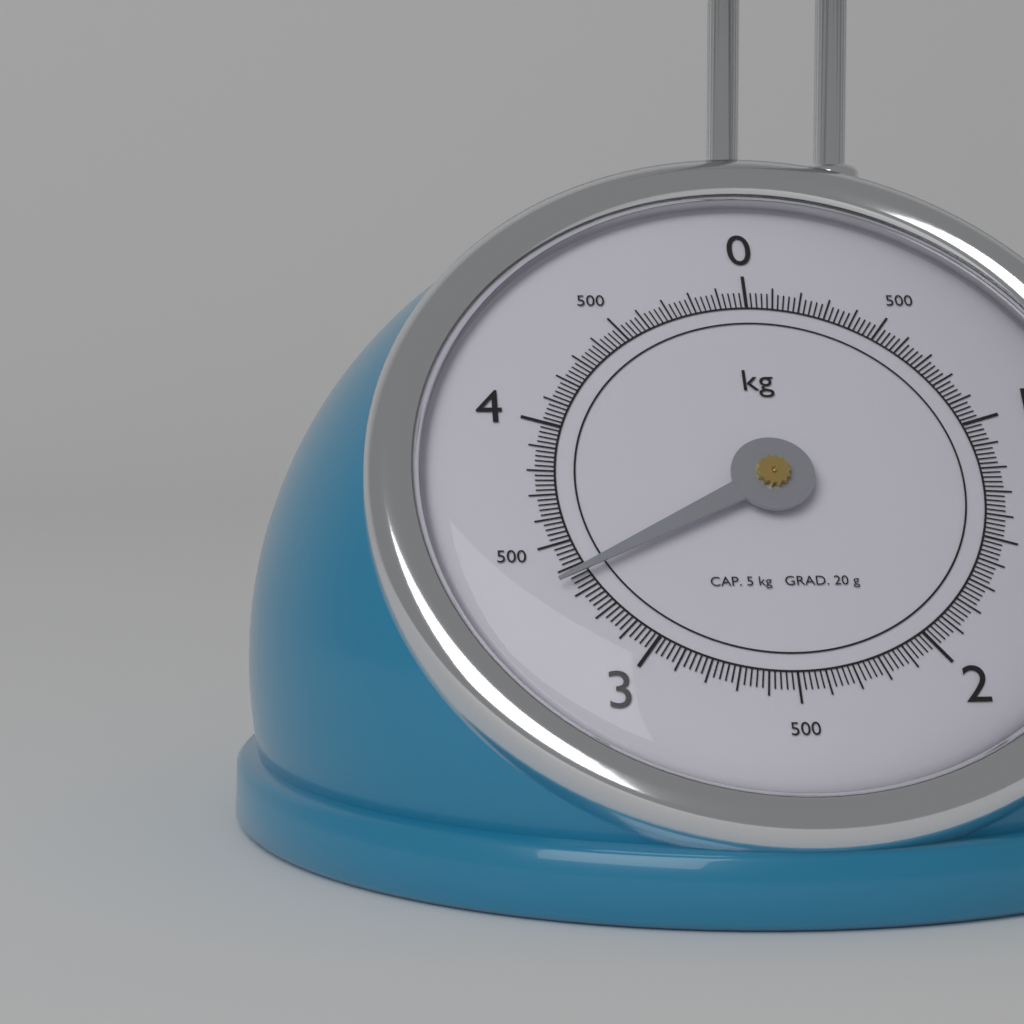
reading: 3.36 kg
